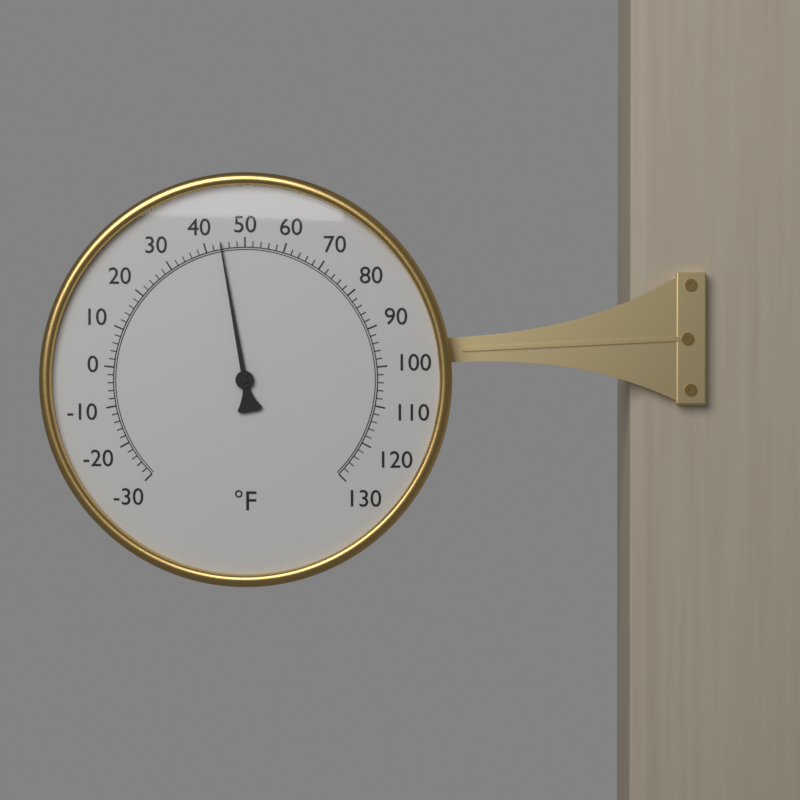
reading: 44 °F
